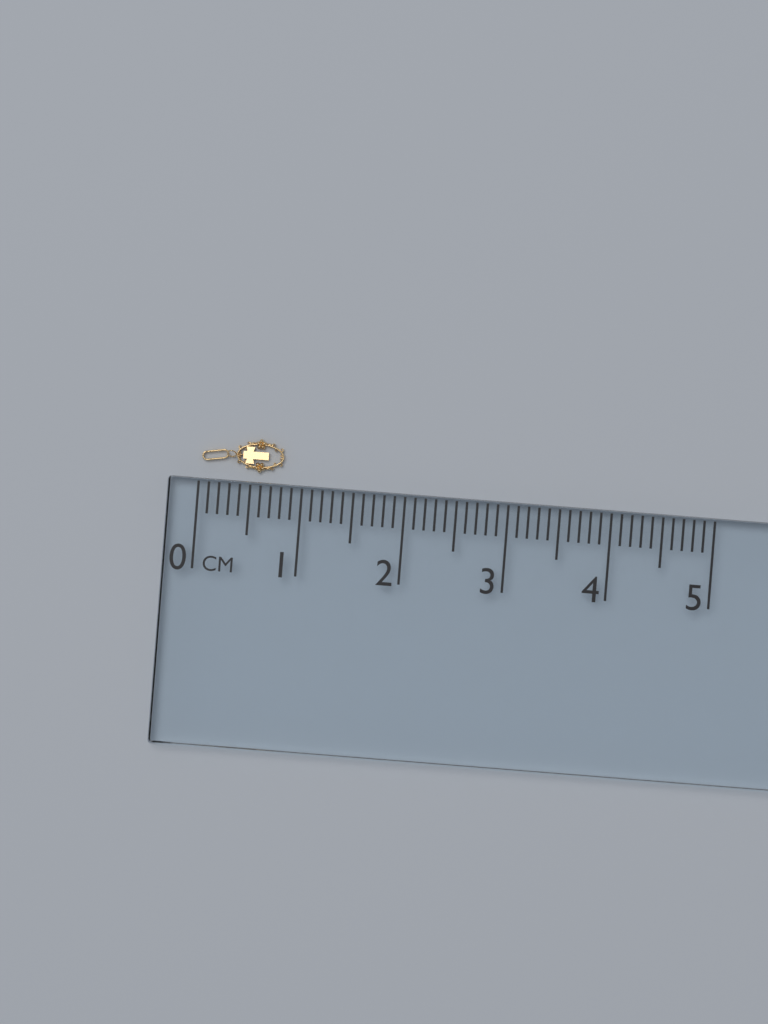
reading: 0.8 cm
